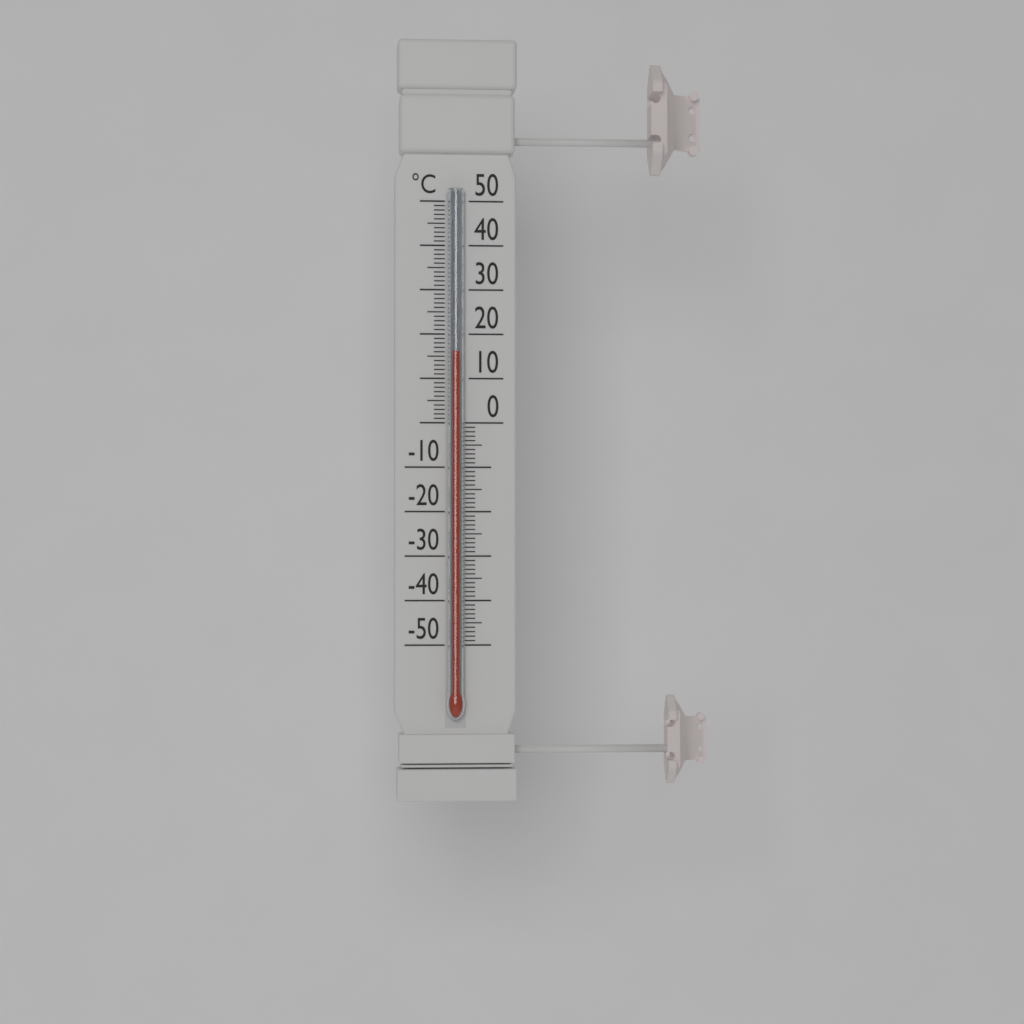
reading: 16 °C
